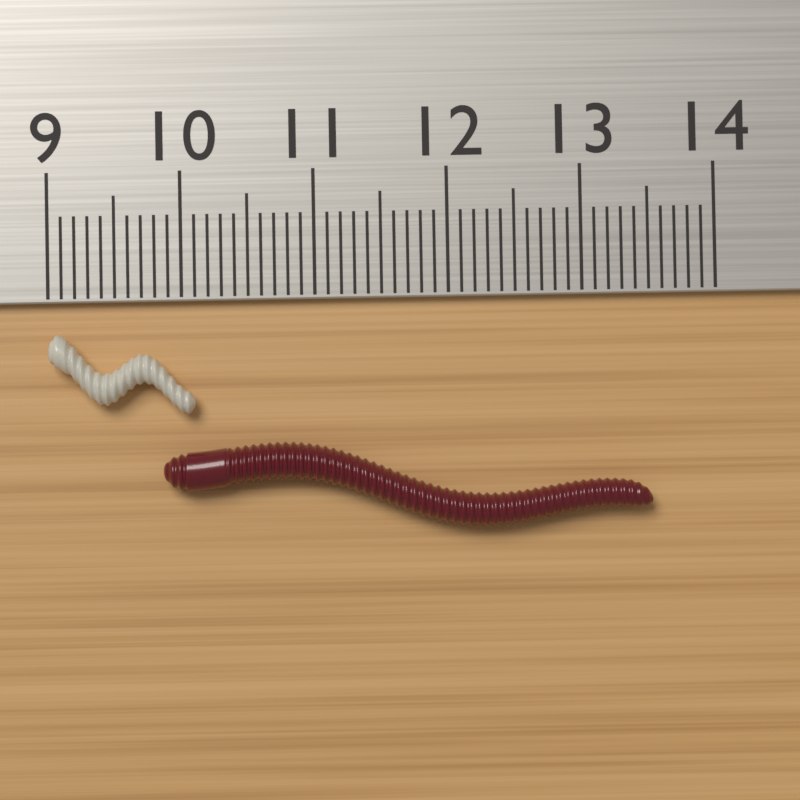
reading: 10.1 cm
